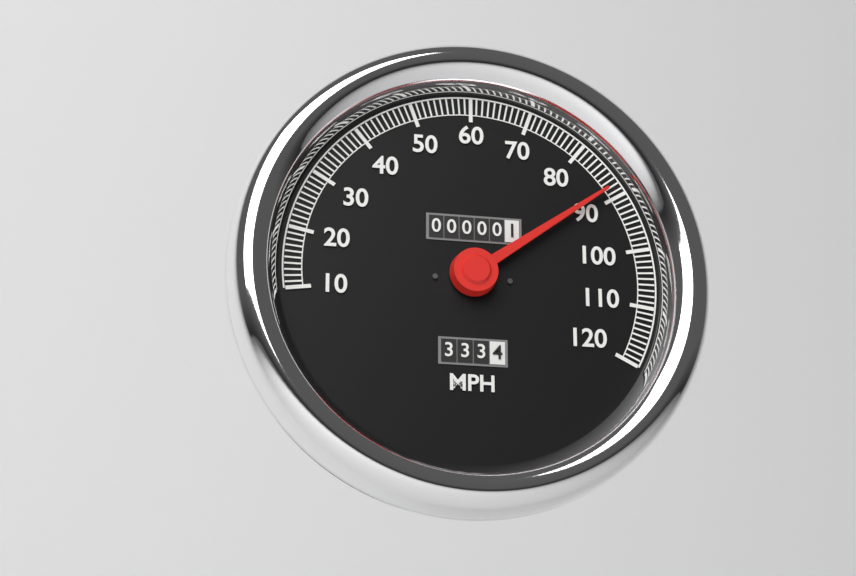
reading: 88 MPH
